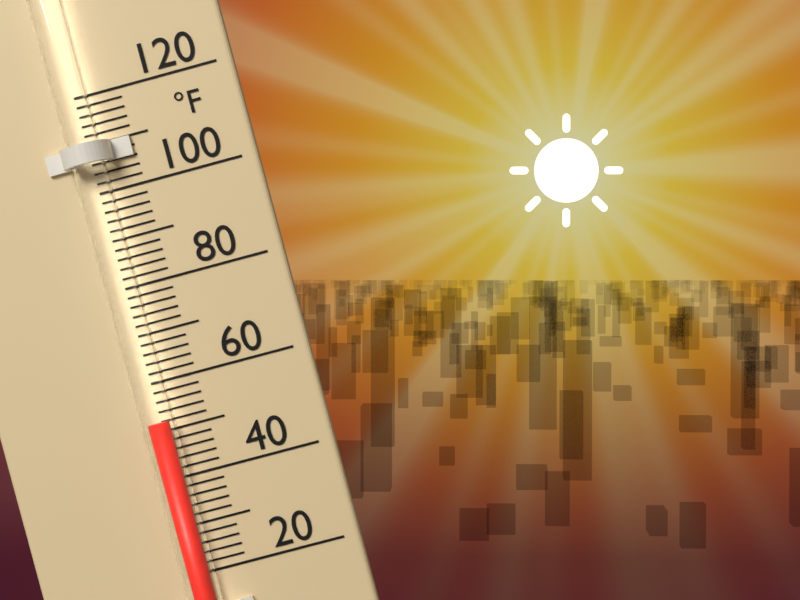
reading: 52 °F
